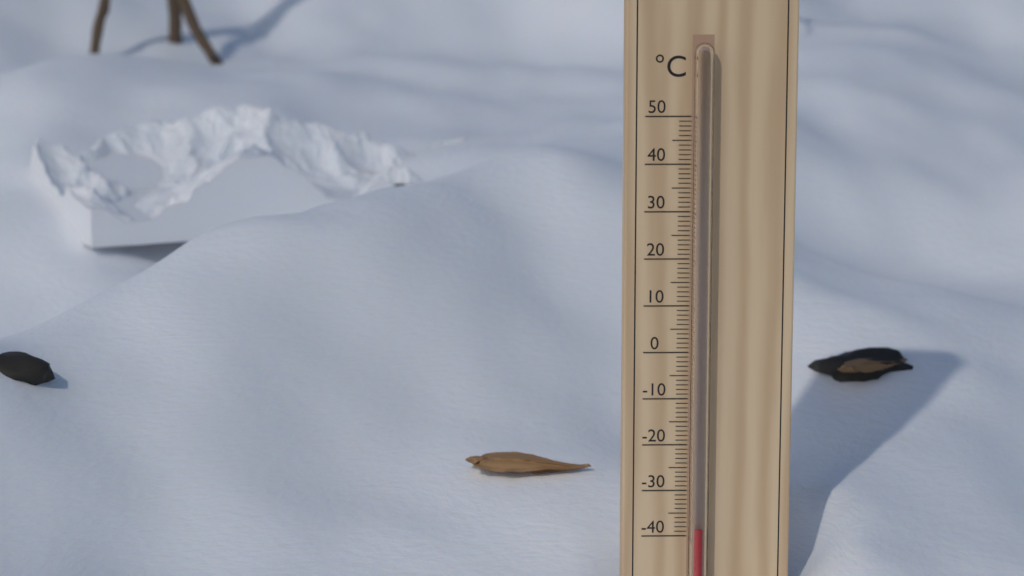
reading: -38 °C
